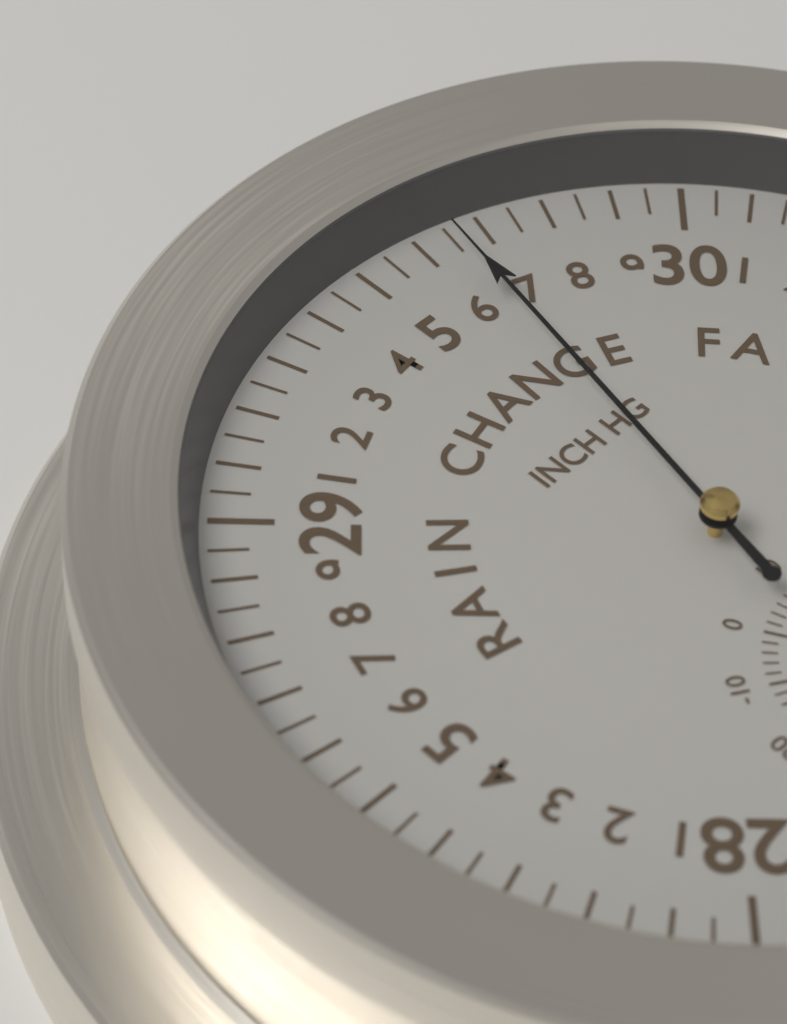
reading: 29.65 inHg
